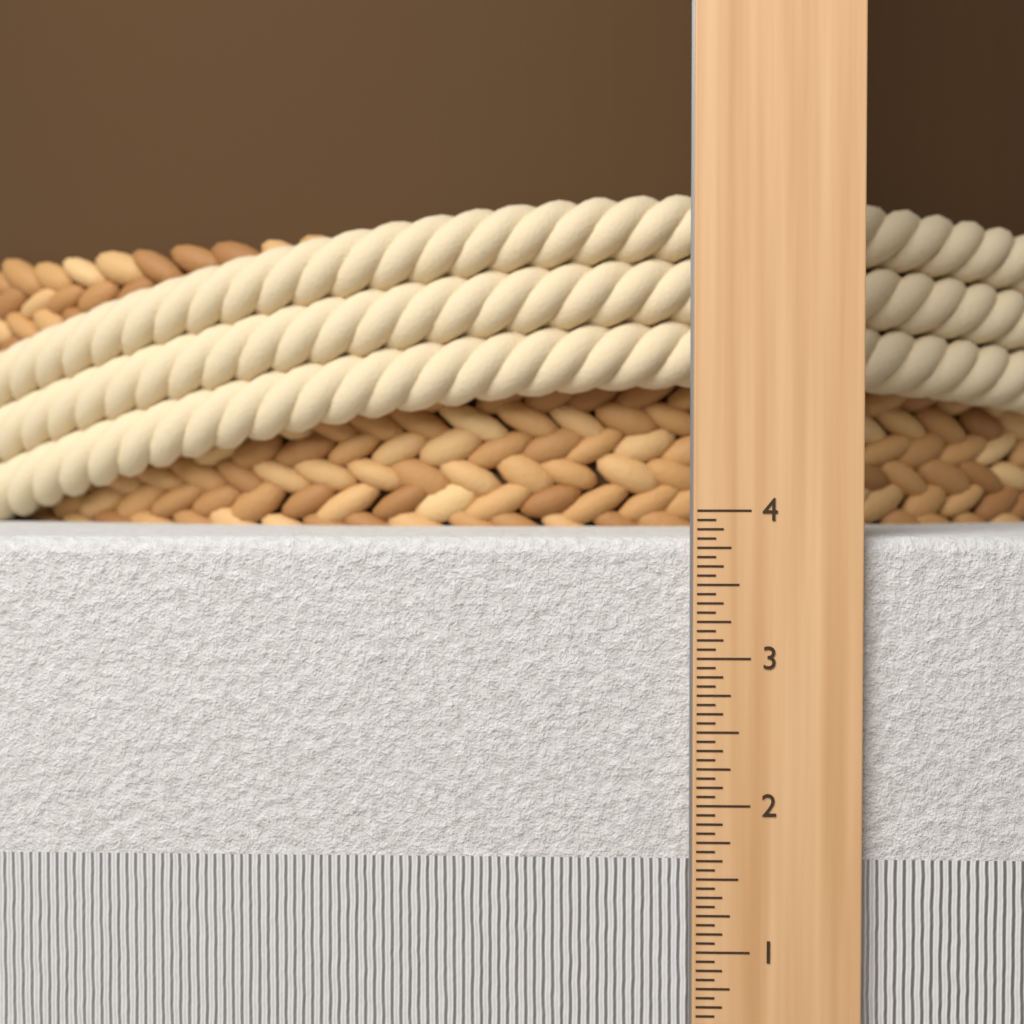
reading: 3.8125 in
